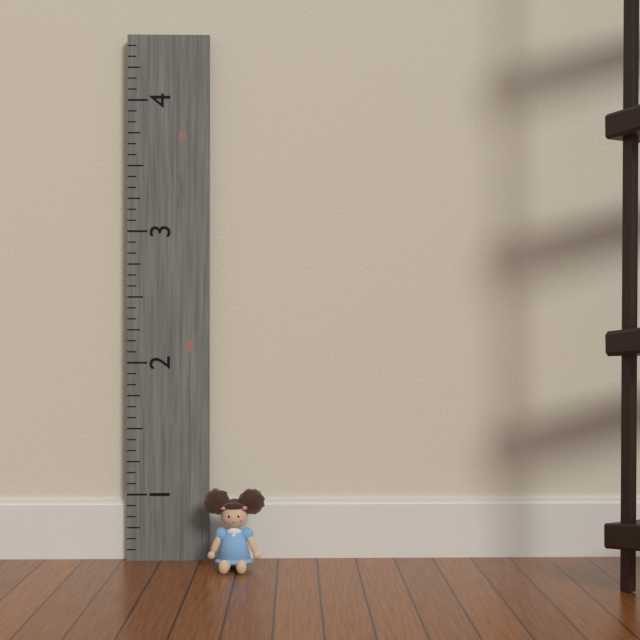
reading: 1.083333 (no unit)
